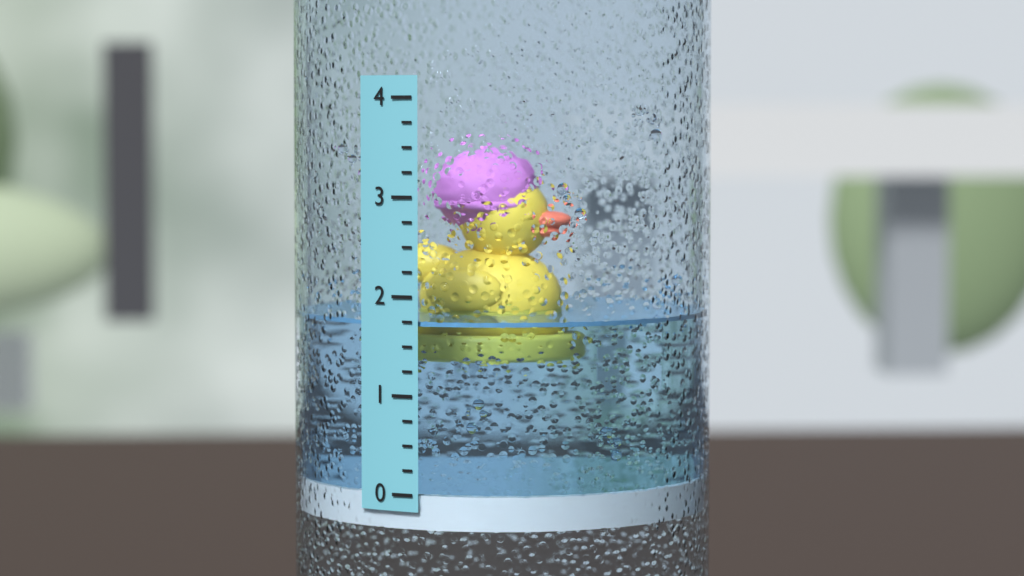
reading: 1.75 (no unit)
